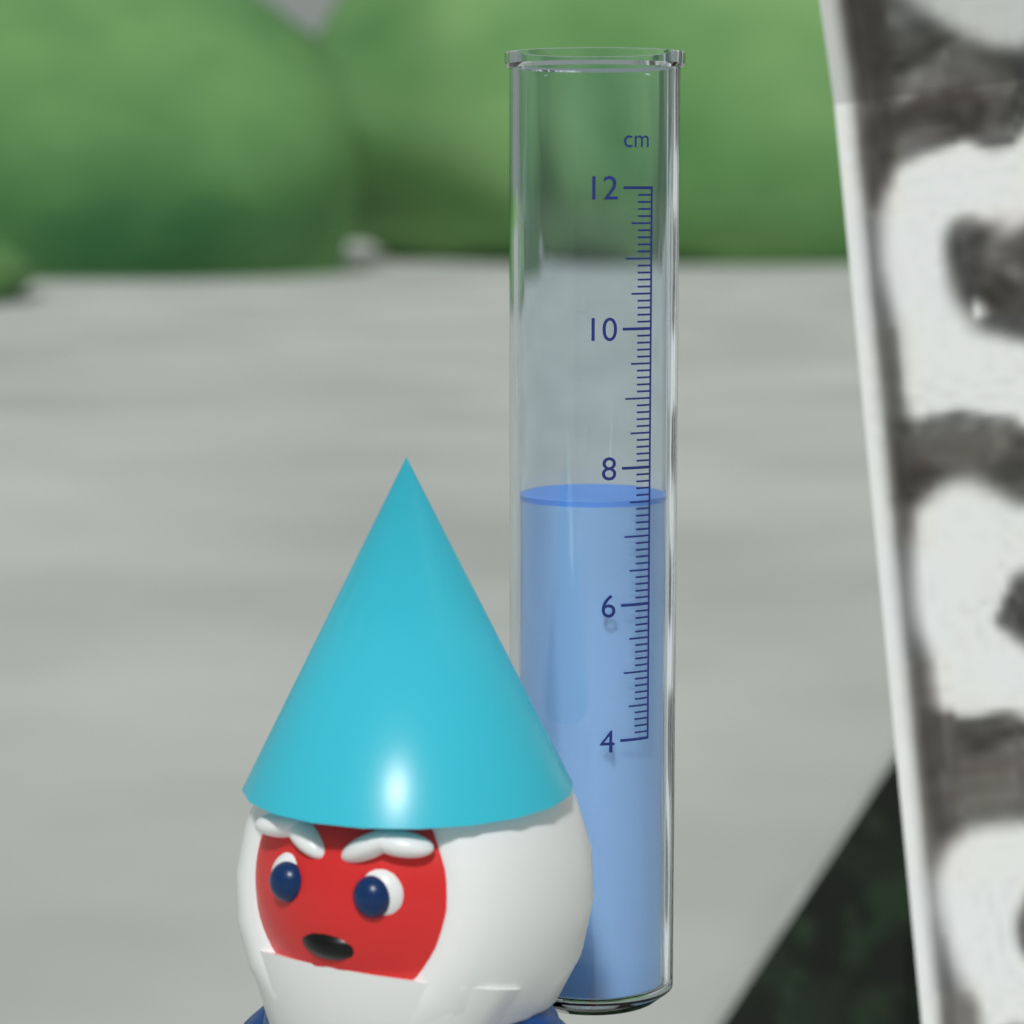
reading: 7.5 cm
